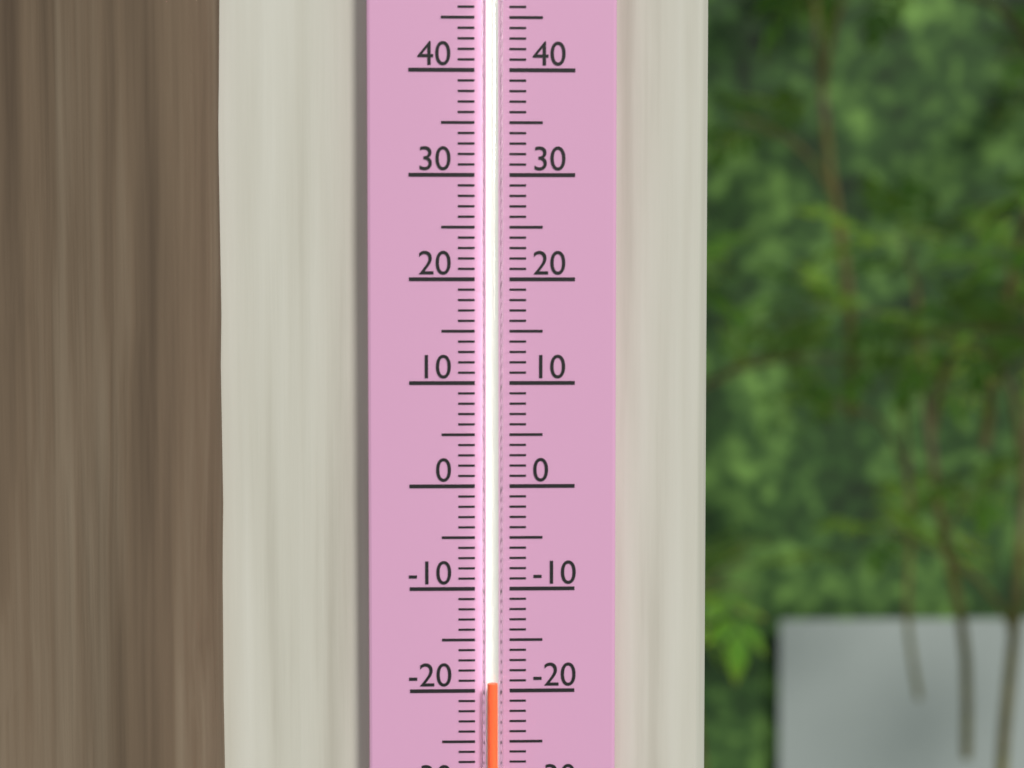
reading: -19 (no unit)
